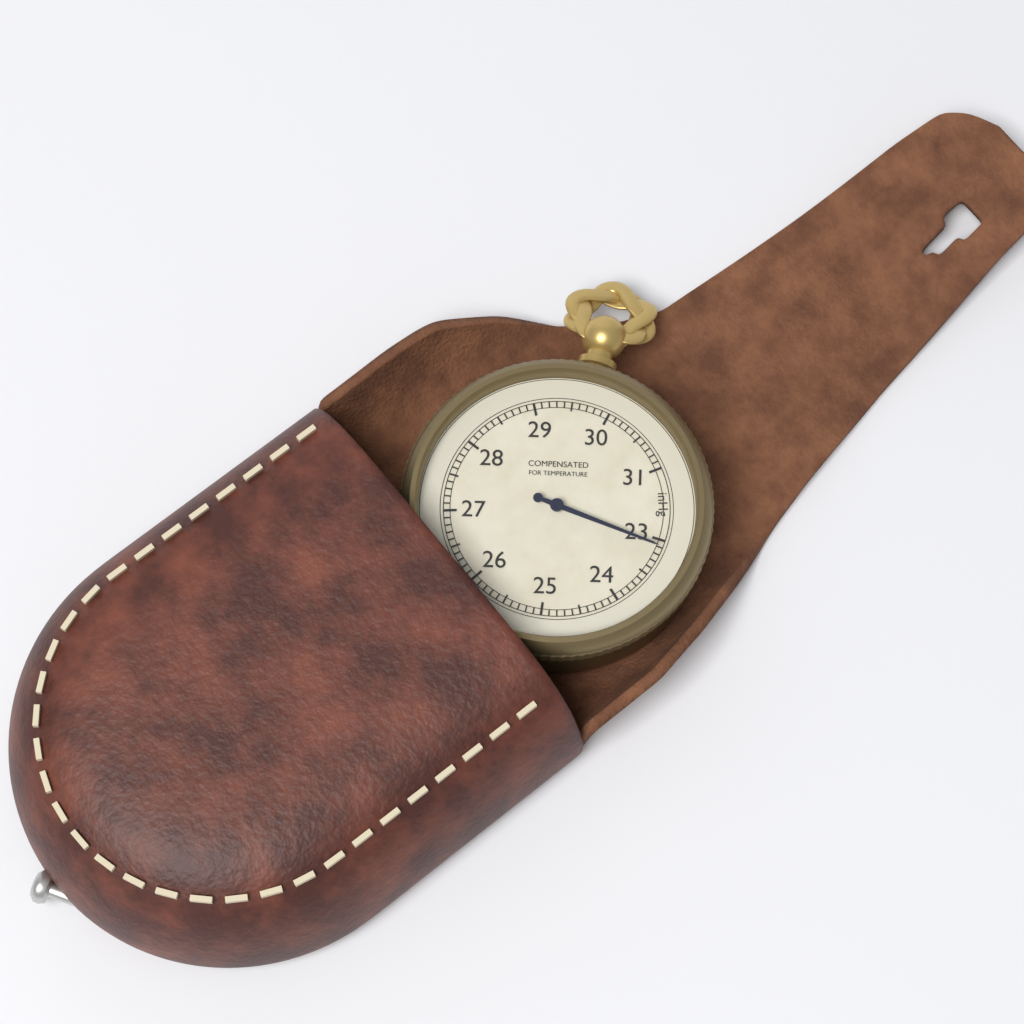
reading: 23.1 inHg
